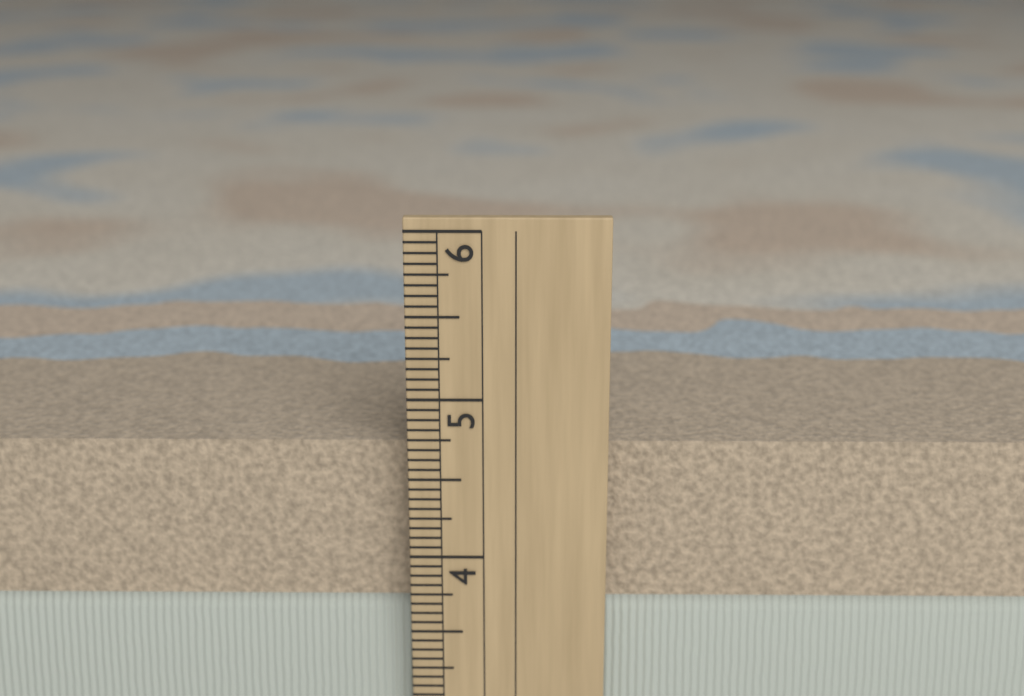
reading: 4.6875 in
